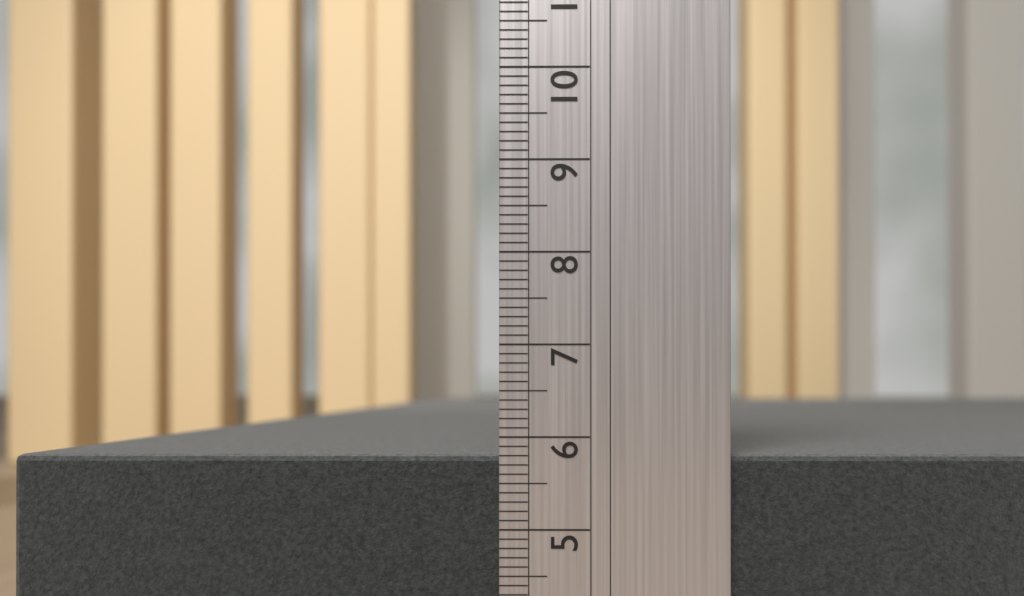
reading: 5.8 (no unit)
